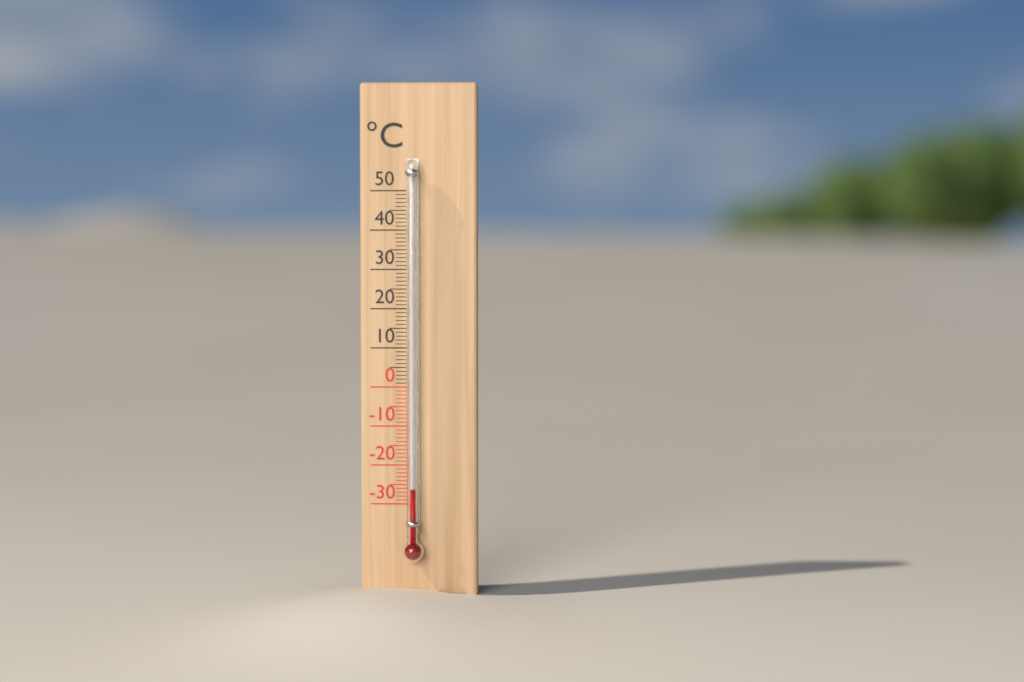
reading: -26 °C
